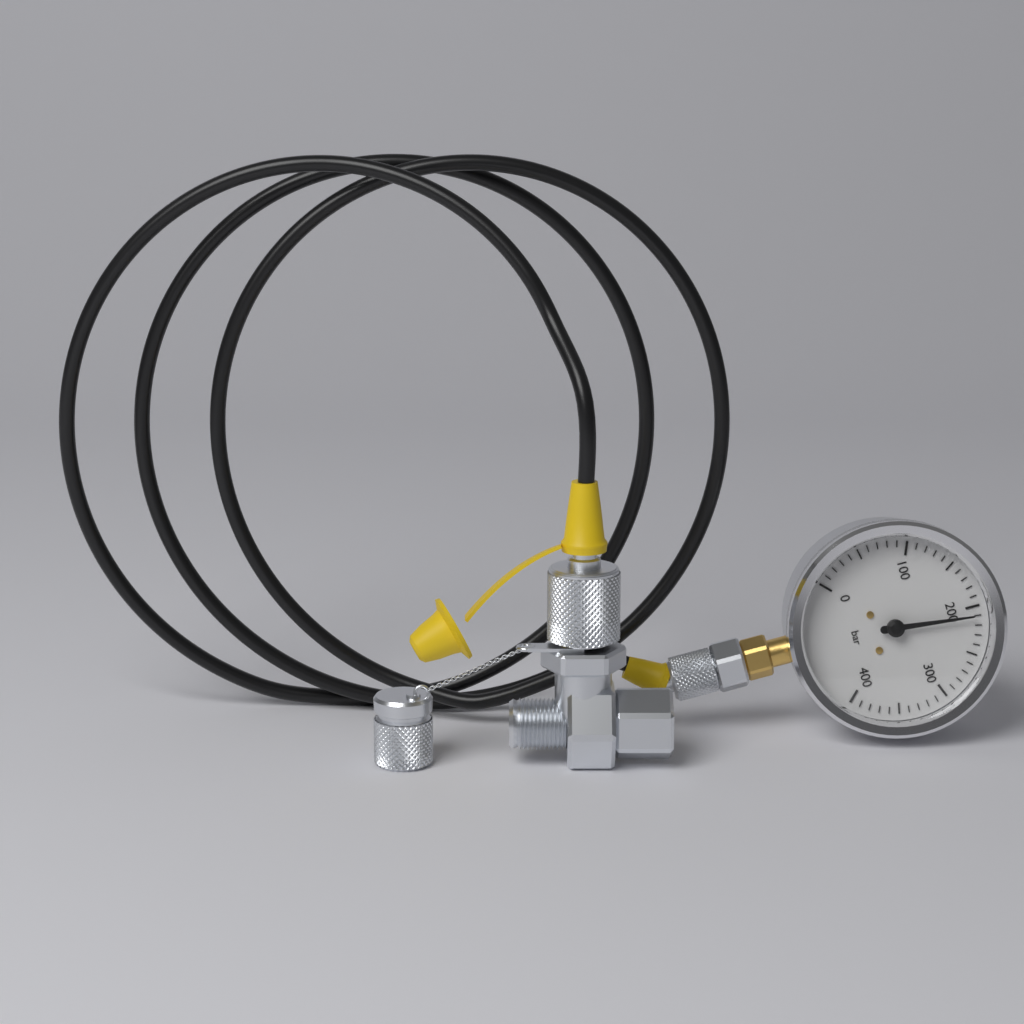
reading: 210 bar
